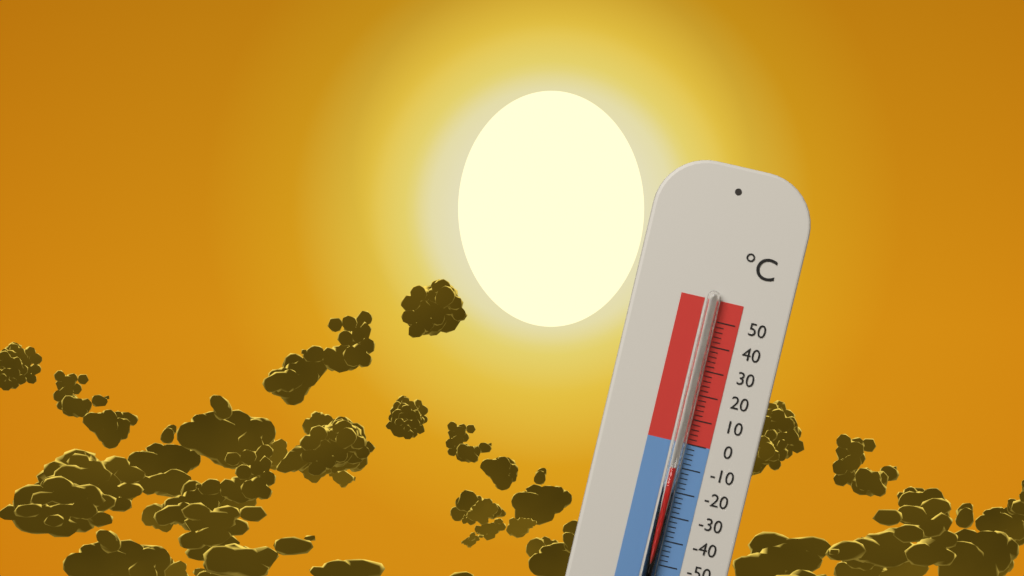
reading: -10 °C
